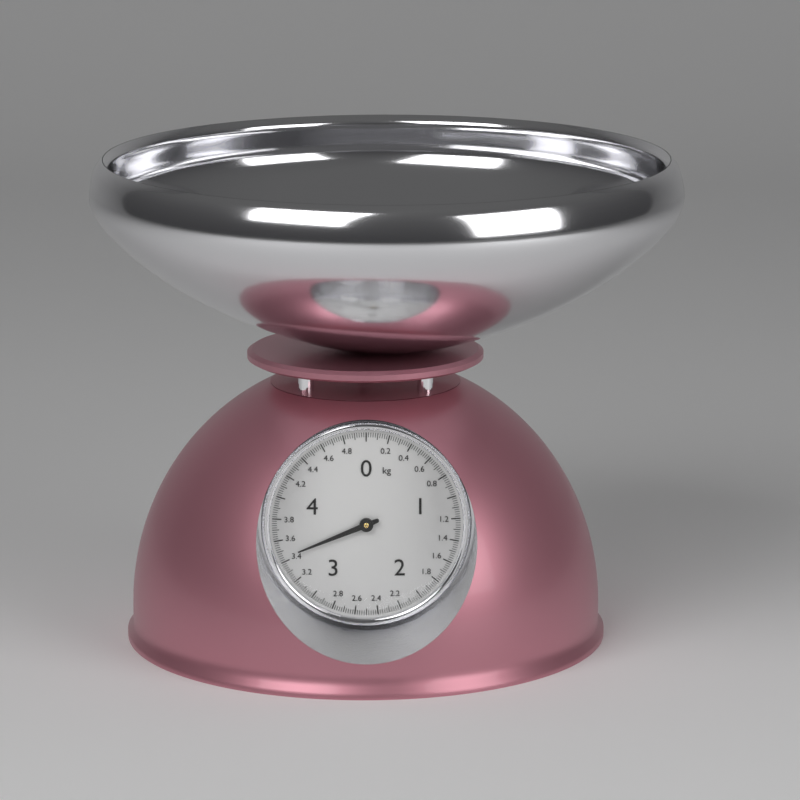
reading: 3.44 kg
